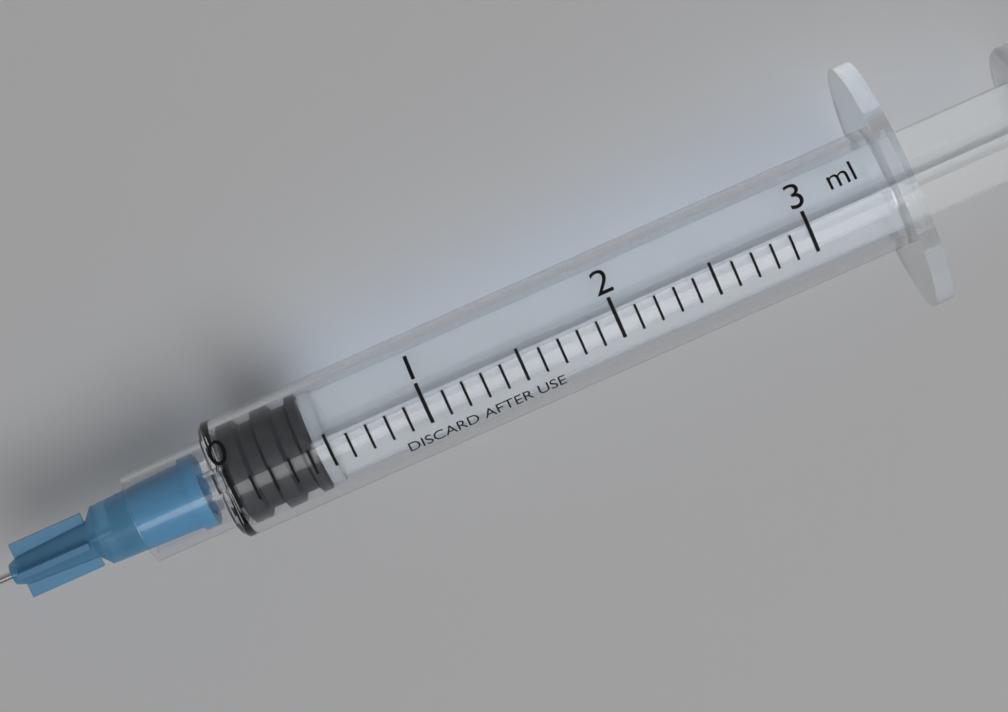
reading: 0.0 ml
